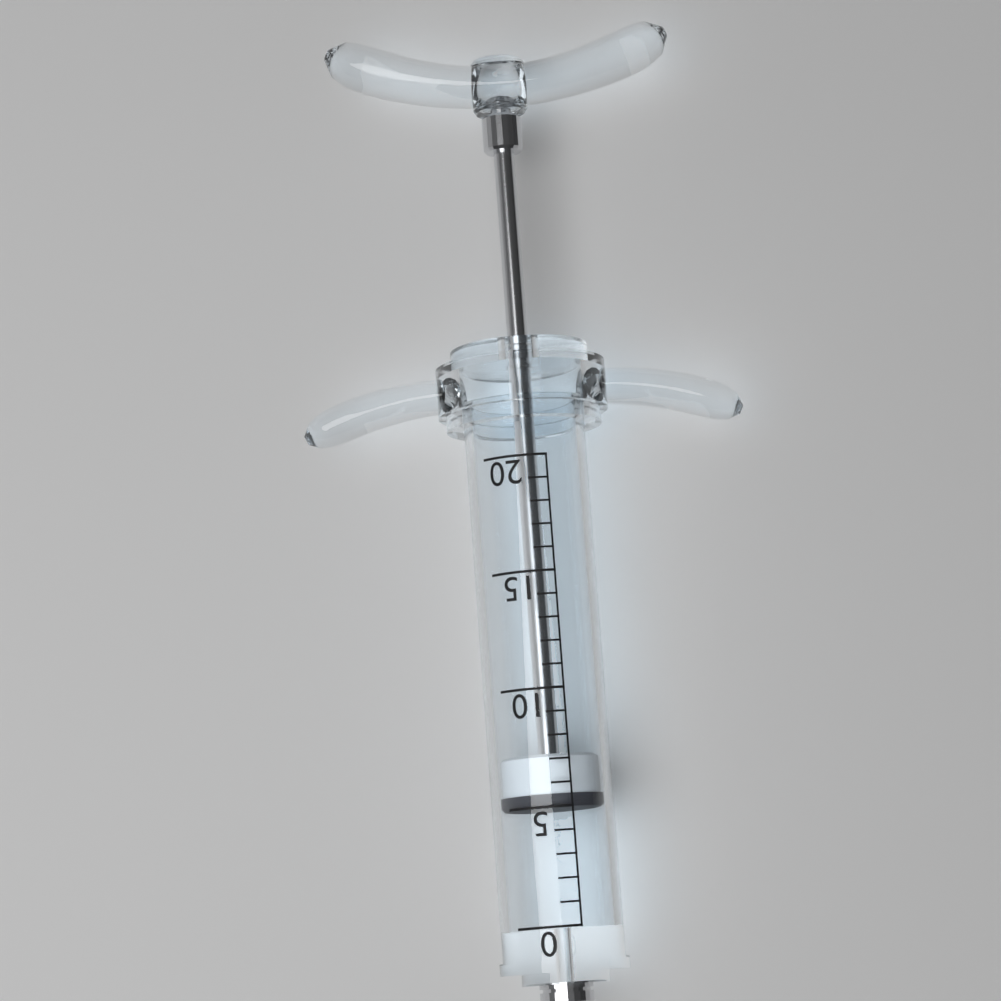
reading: 5 (no unit)
